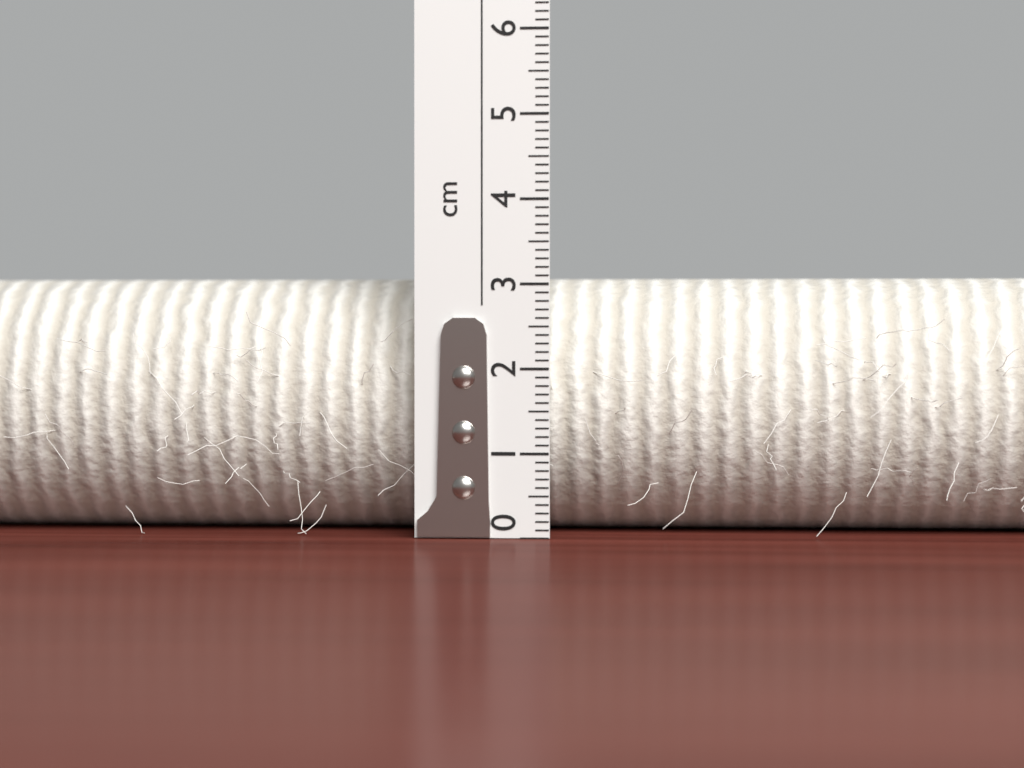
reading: 3.1 cm
